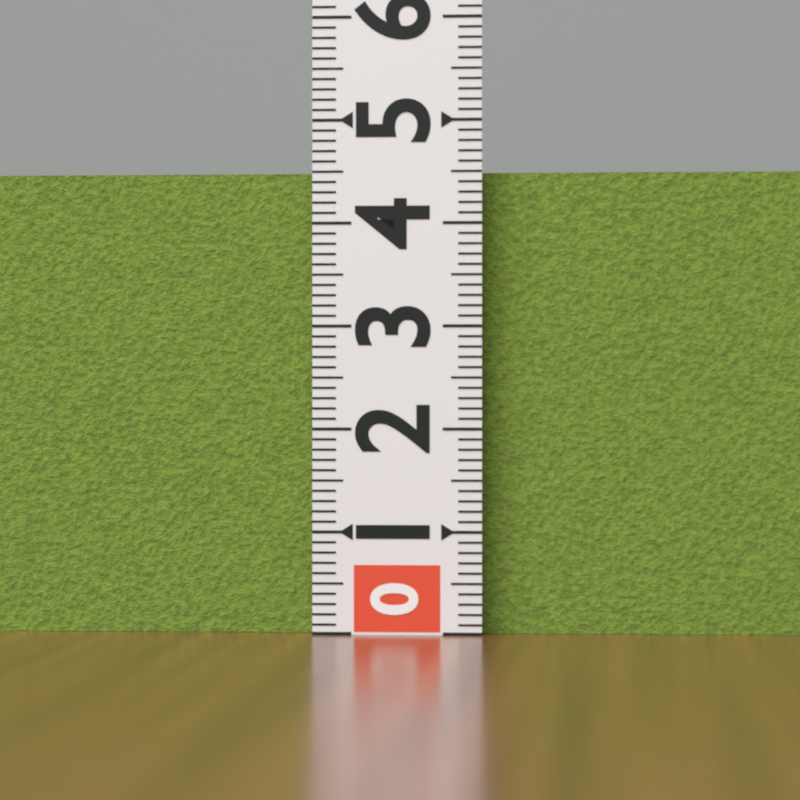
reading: 4.5 (no unit)
